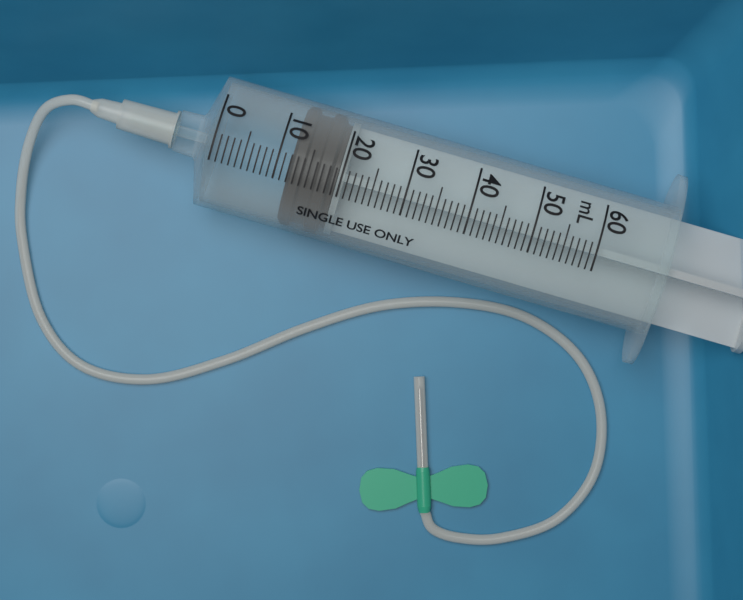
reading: 12 mL
